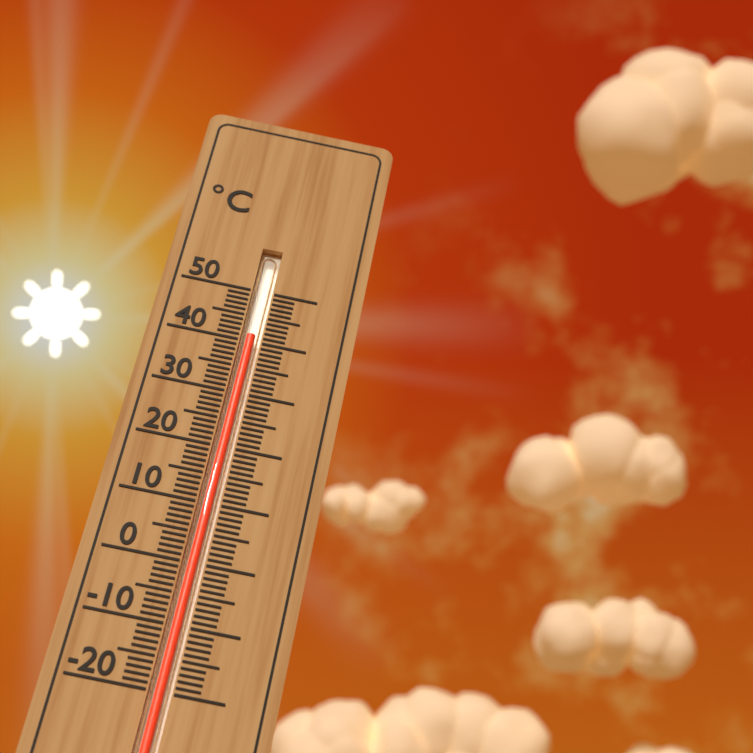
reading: 41 °C
